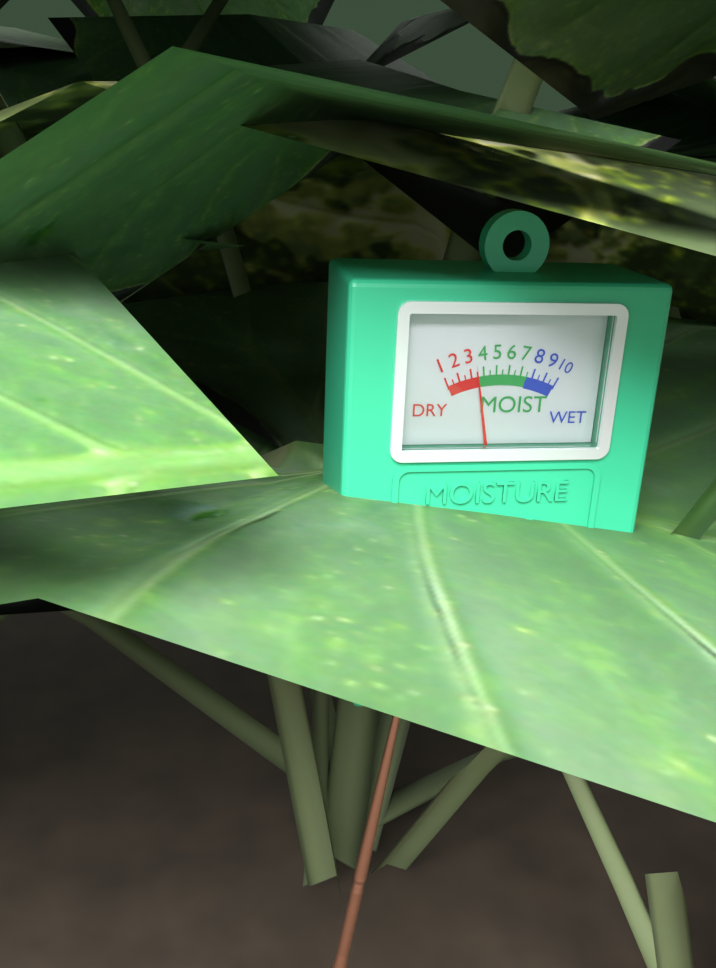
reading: 3.5 (no unit)
